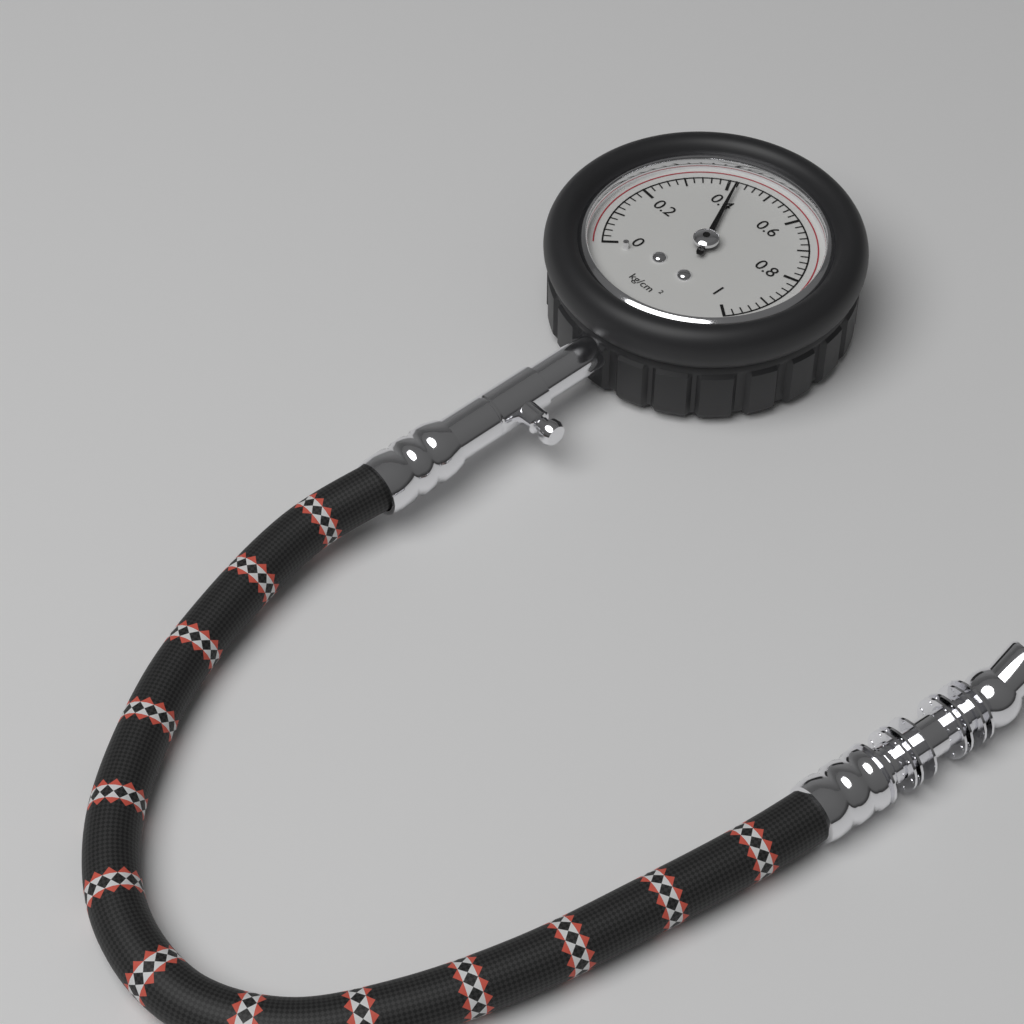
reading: 0.42 kg/cm²
